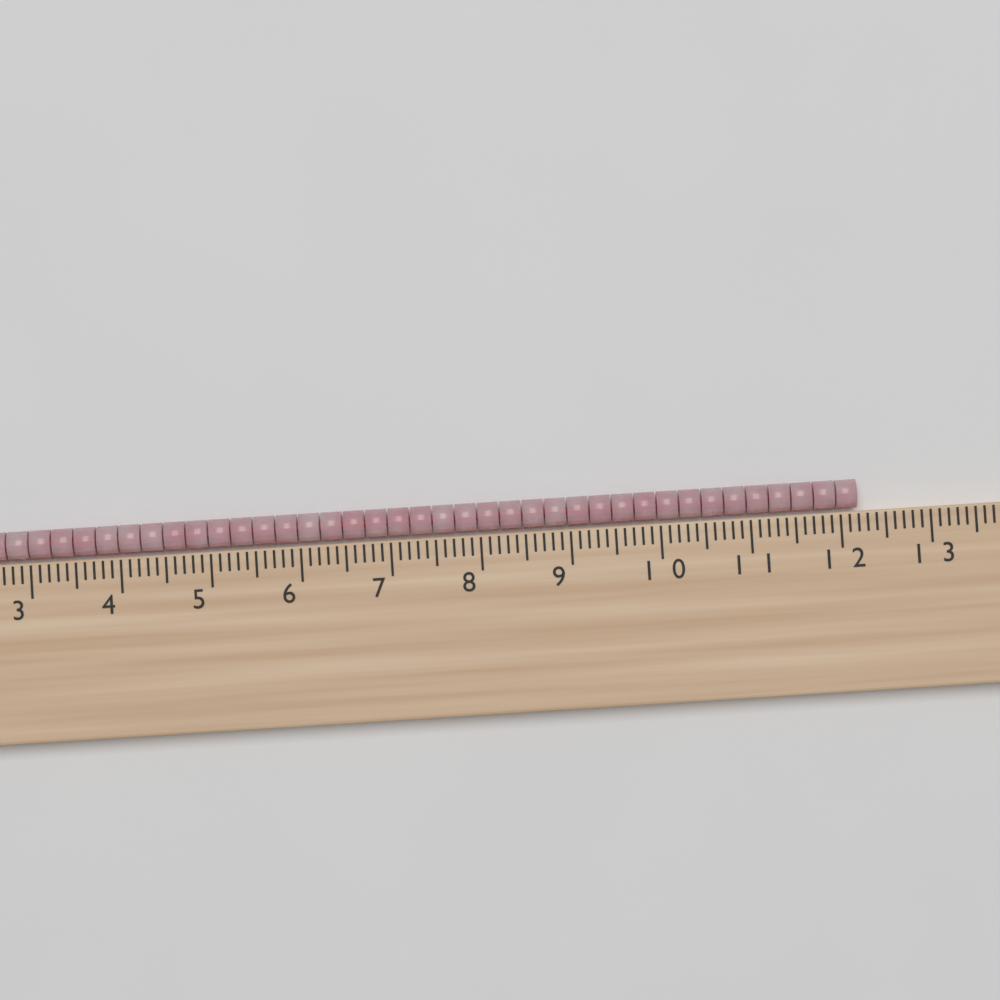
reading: 12.2 cm
